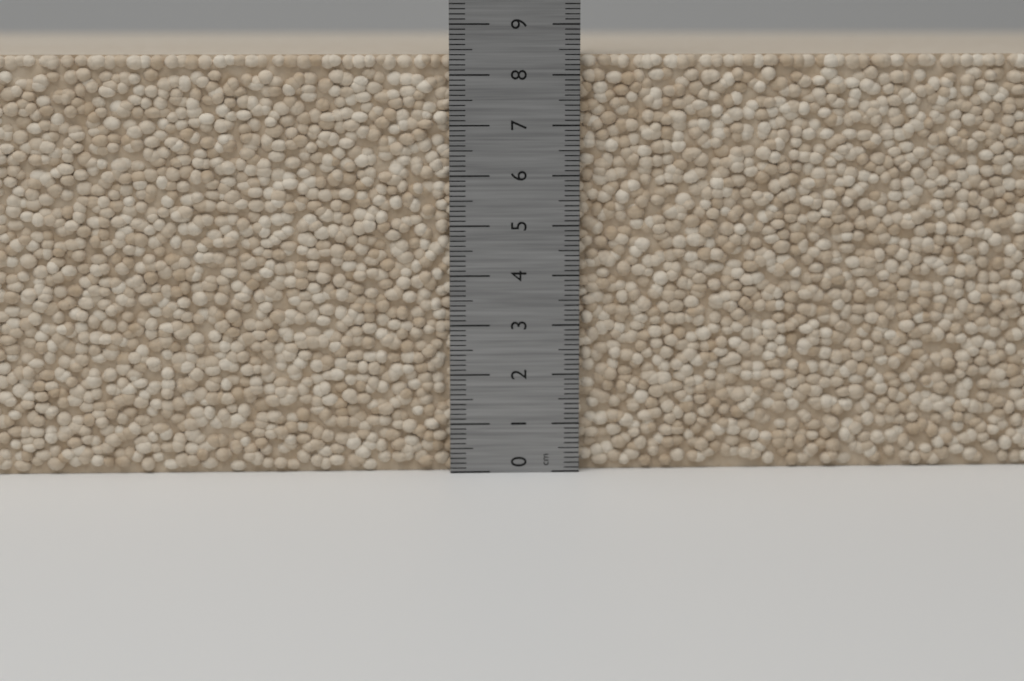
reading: 8.4 cm
